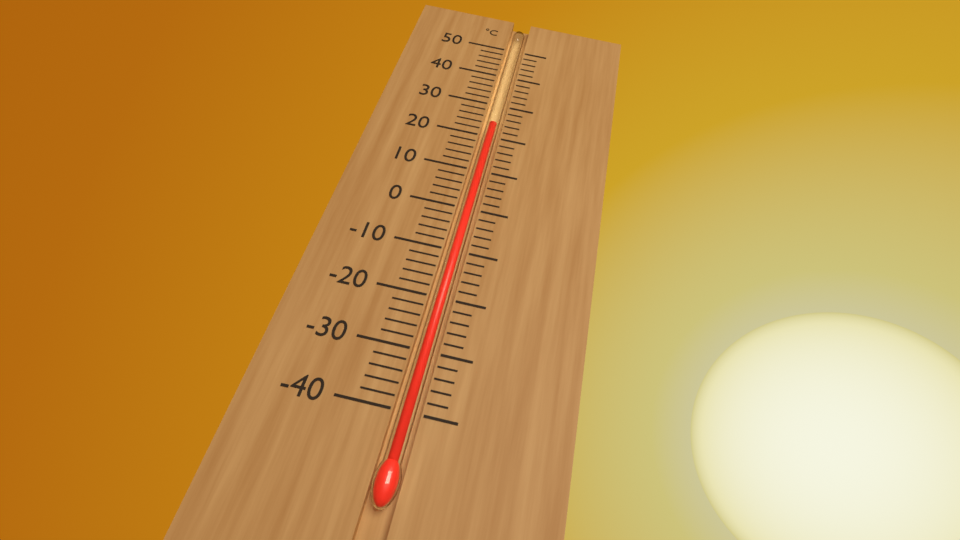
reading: 24 °C
